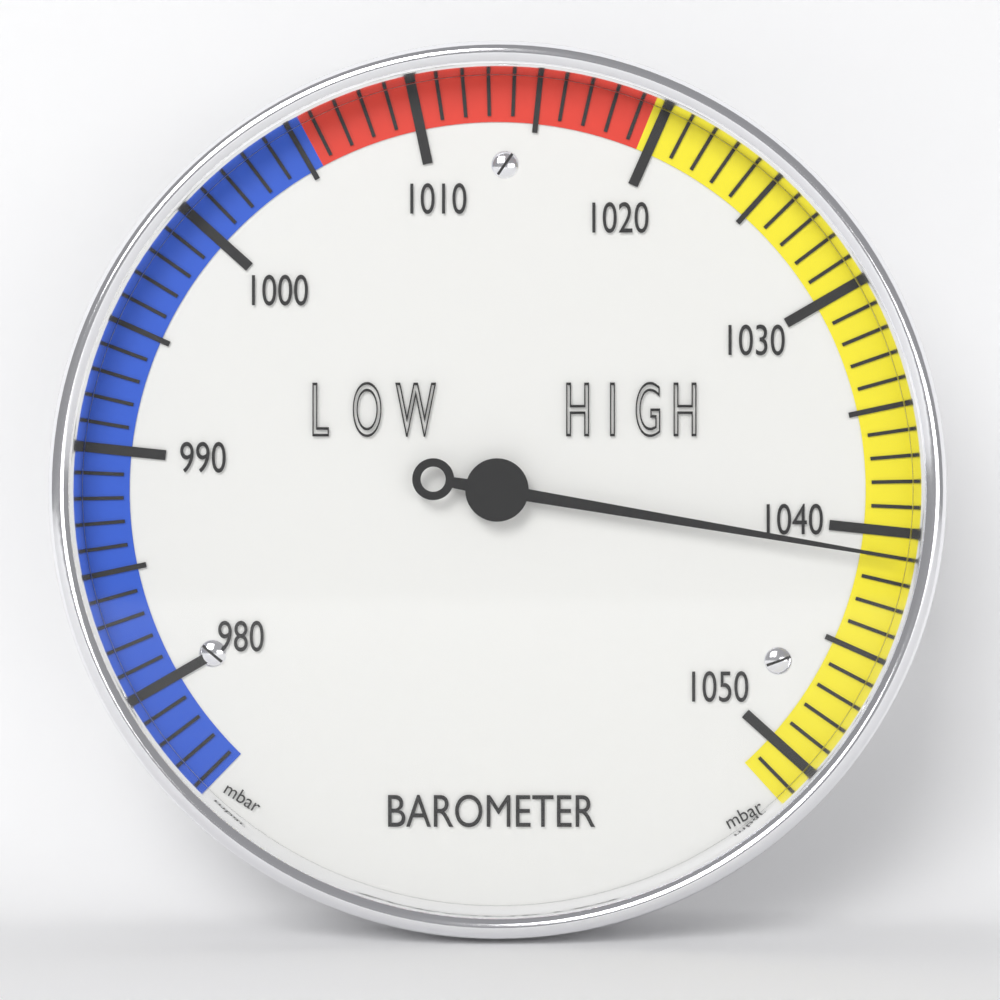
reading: 1041 mbar
